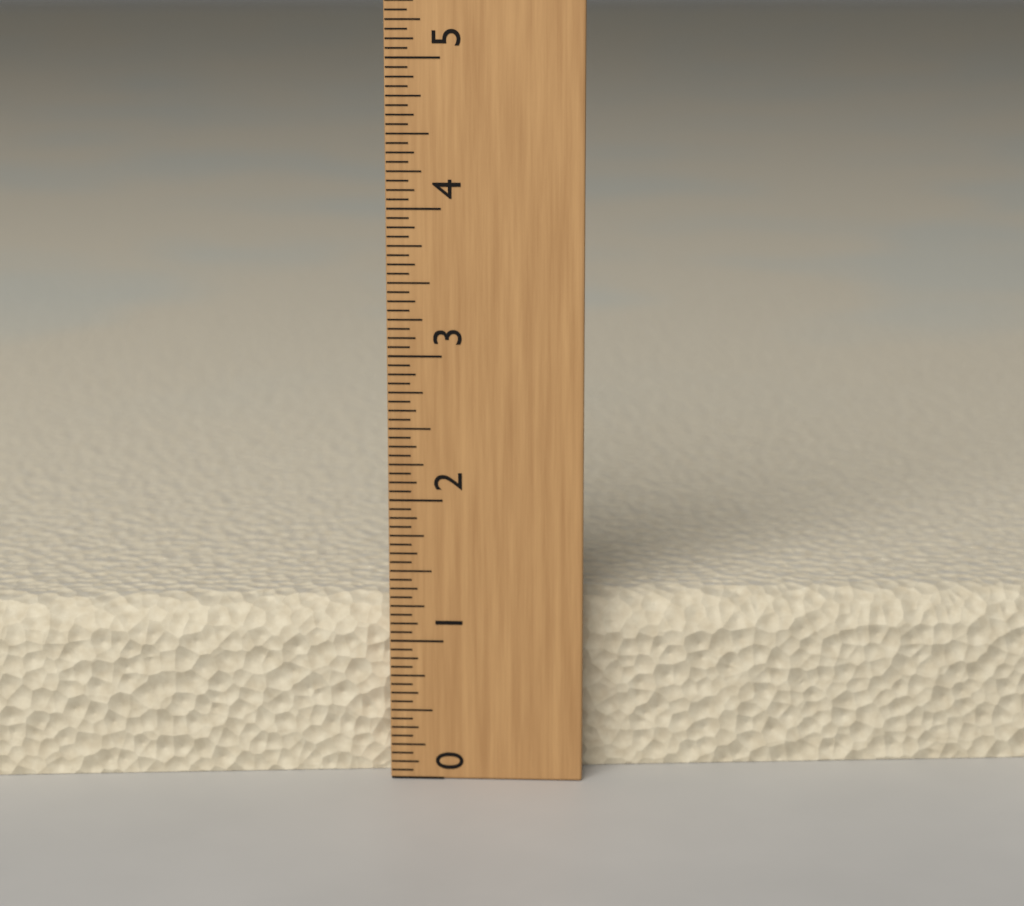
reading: 1.2500 (no unit)
